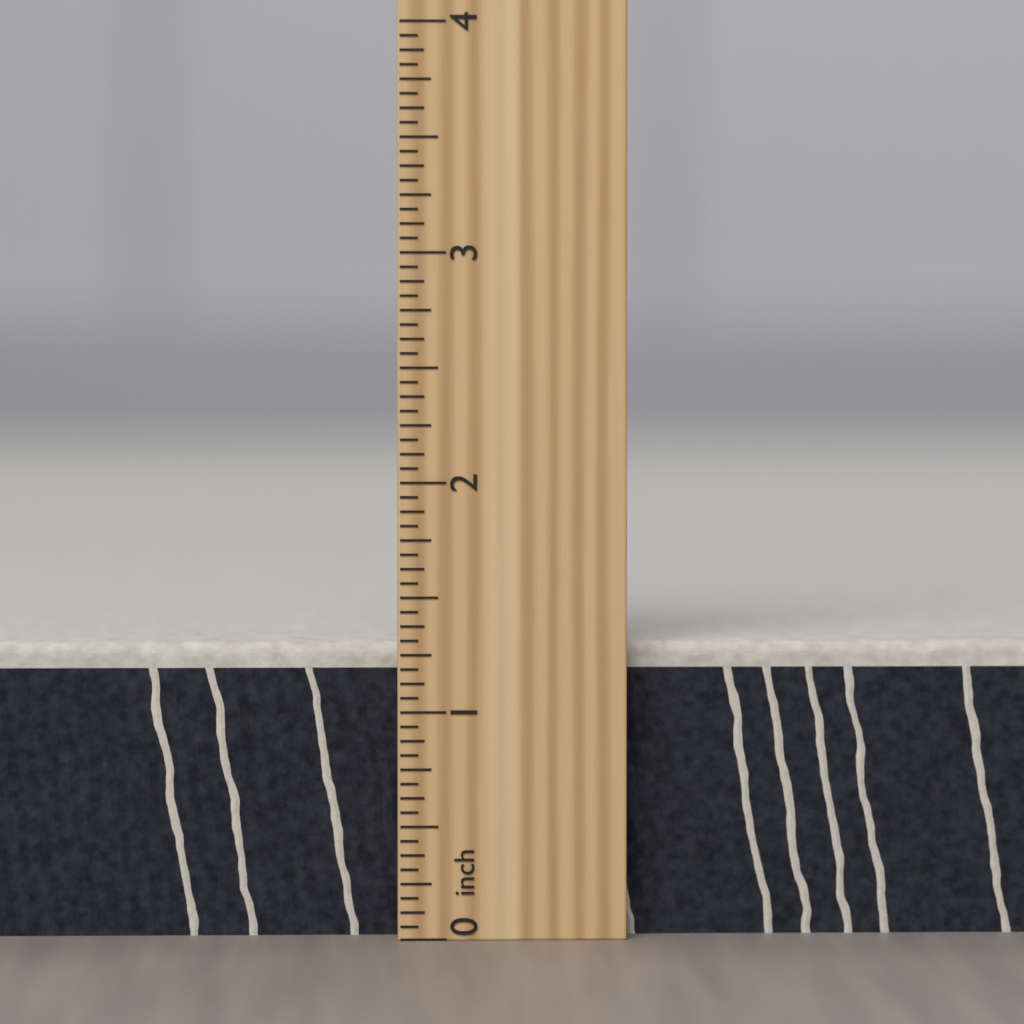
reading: 1.3125 inch
